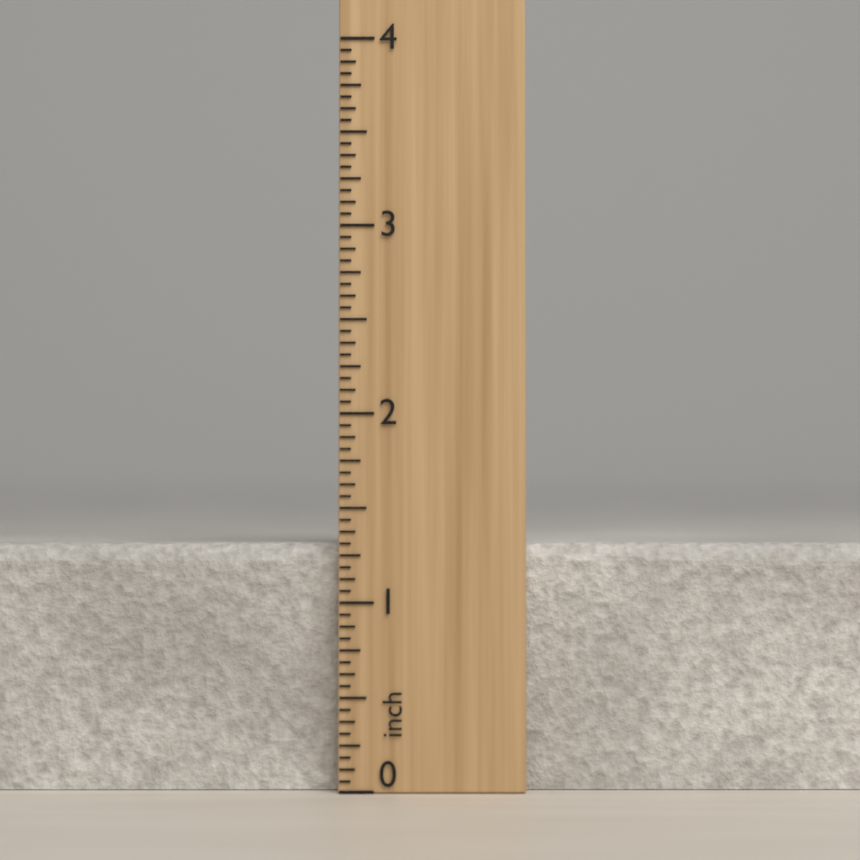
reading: 1.3125 inch
